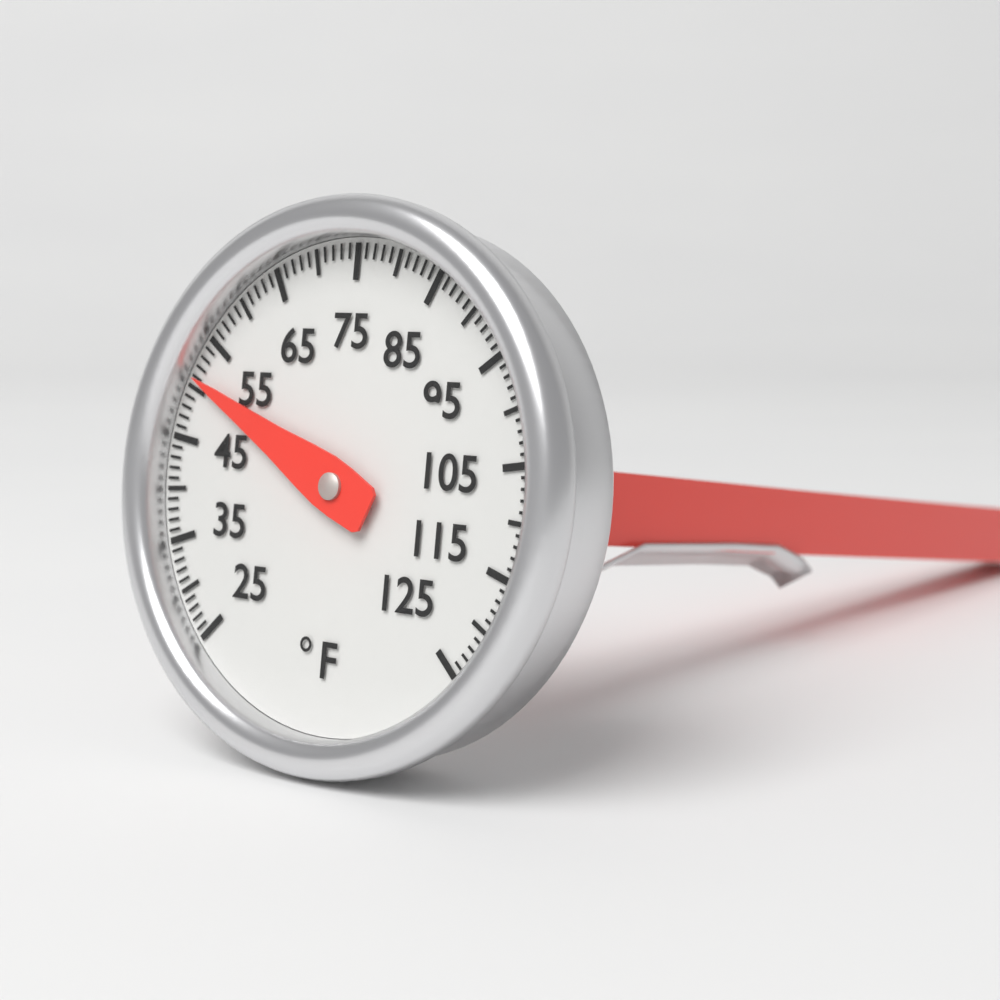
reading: 51 °F
